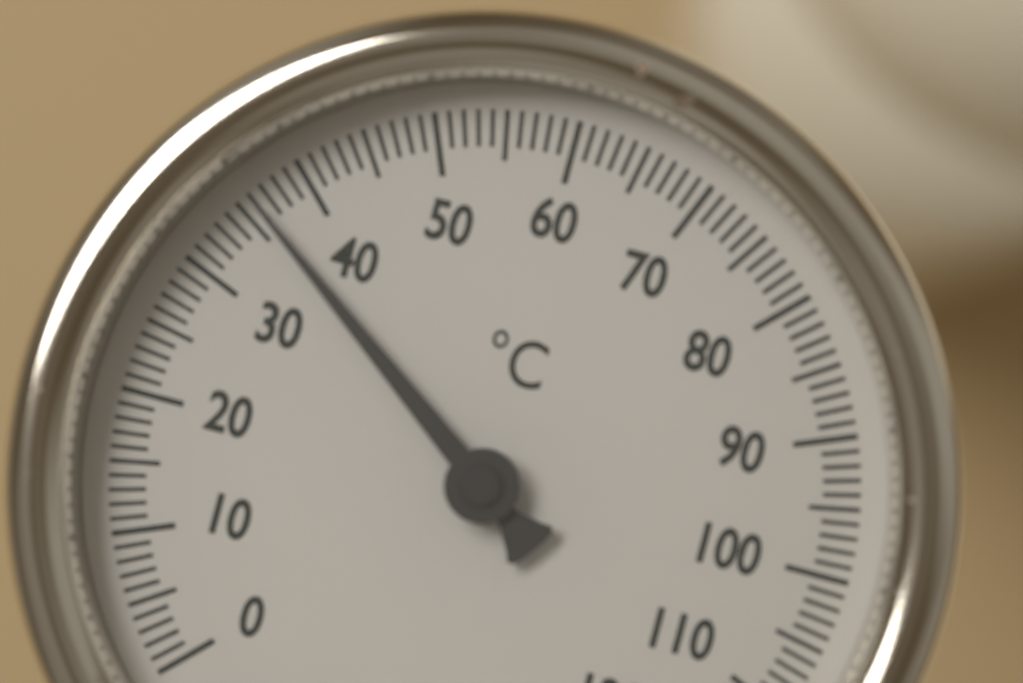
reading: 36 °C
